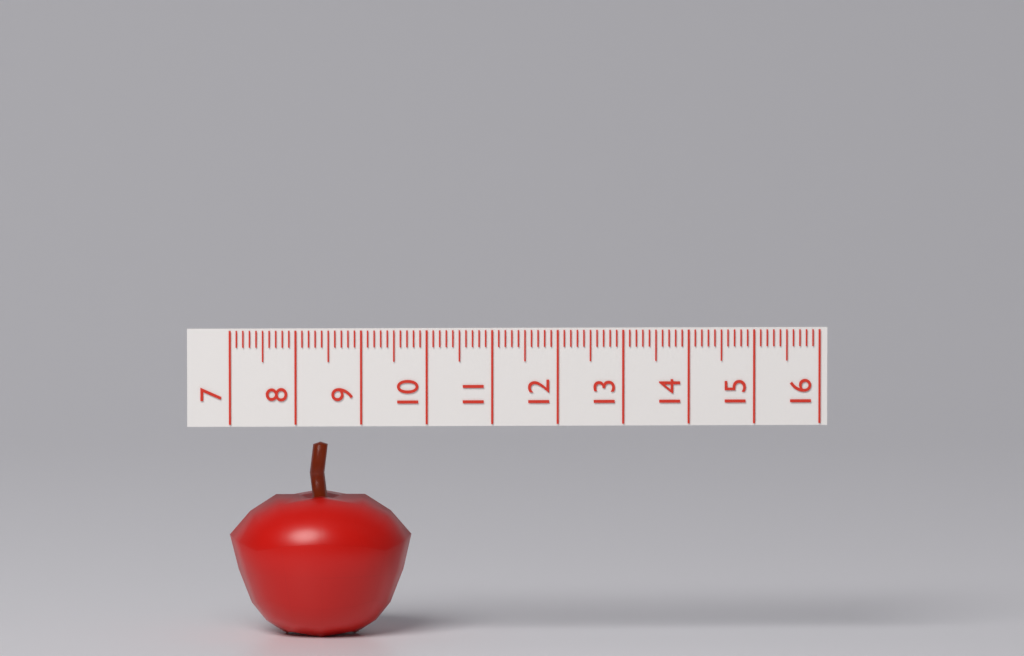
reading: 9.8 (no unit)
